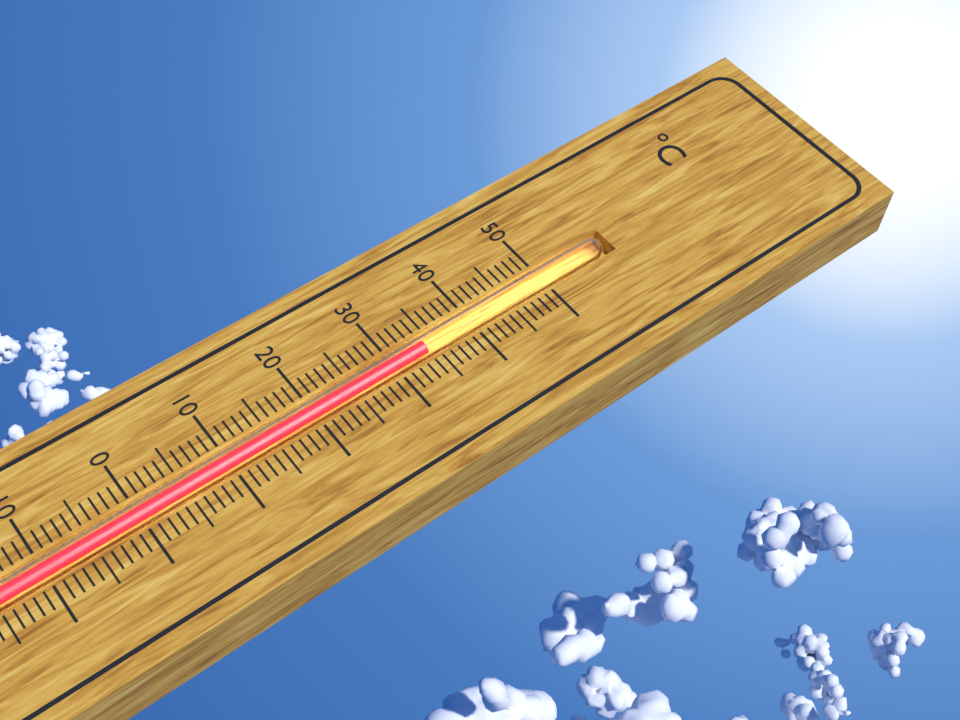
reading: 34 °C
